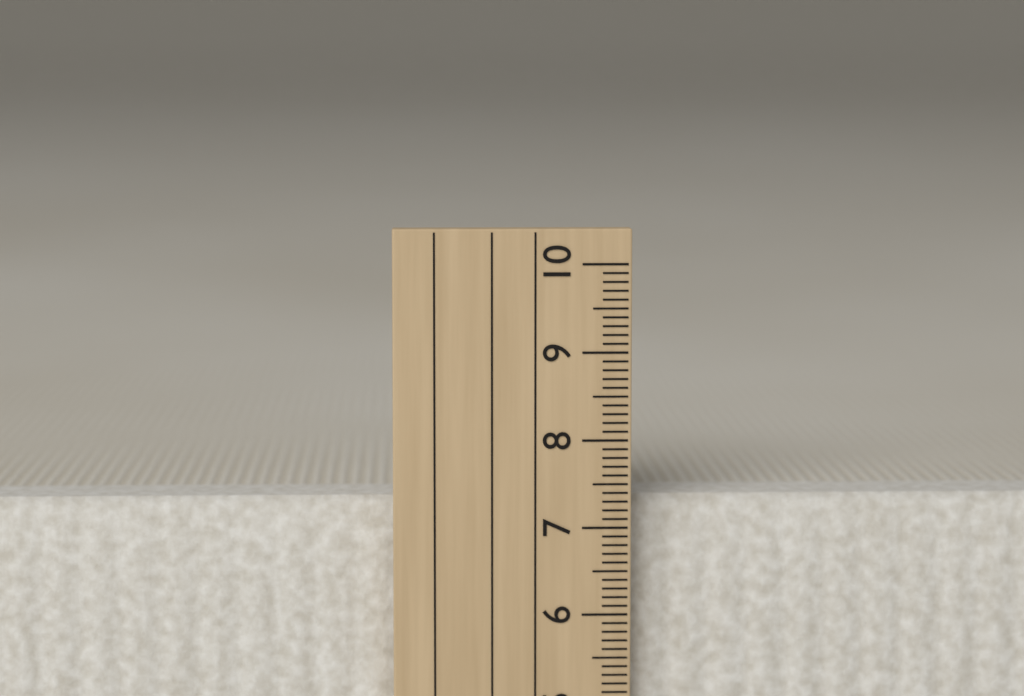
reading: 7.3 cm
